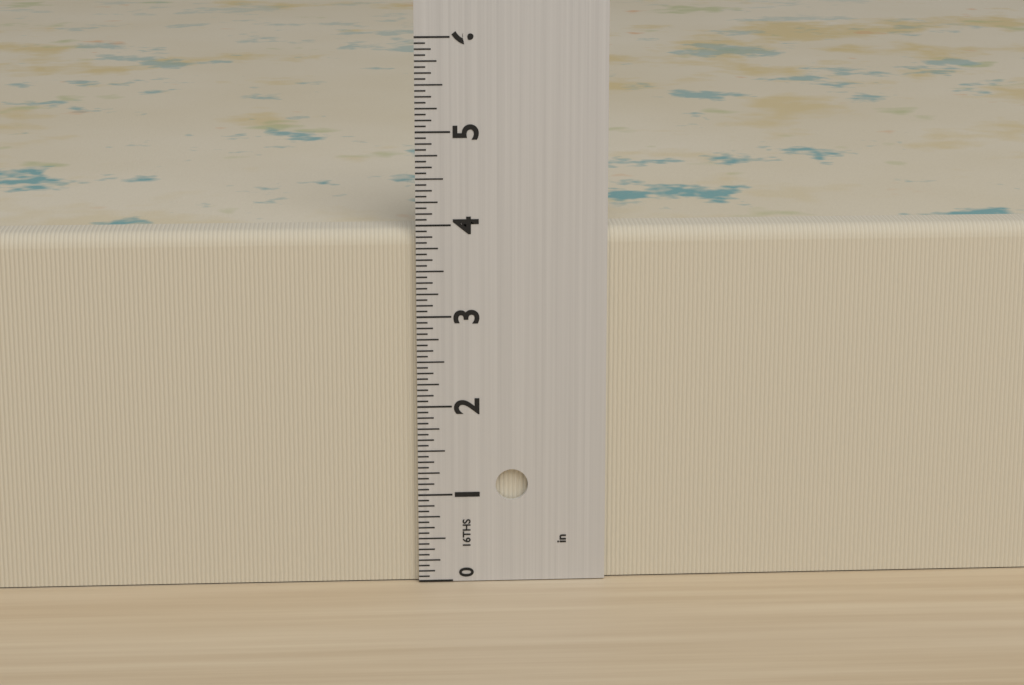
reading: 3.9375 in
